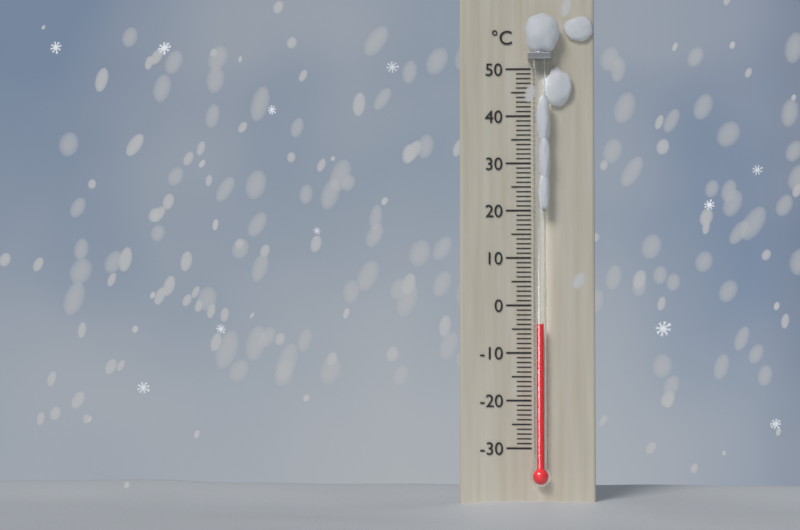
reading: -4 °C
